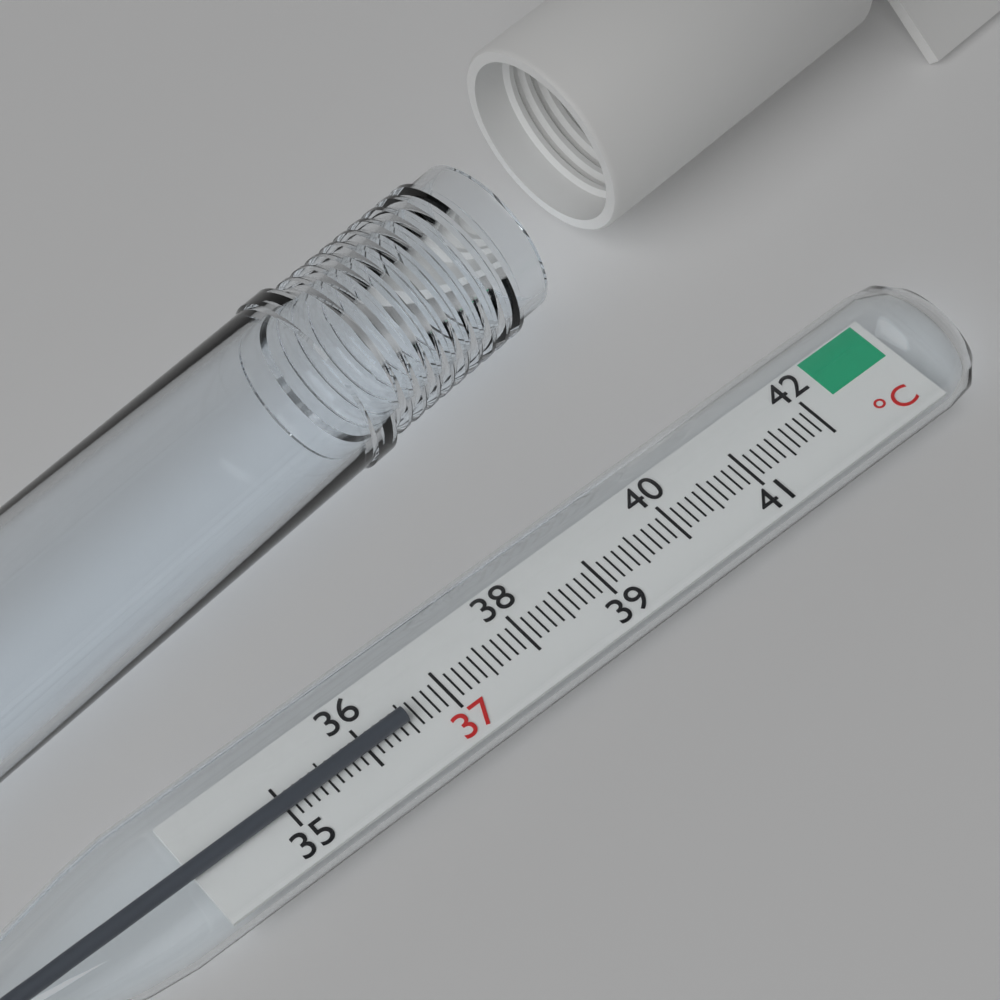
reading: 36.5 °C
